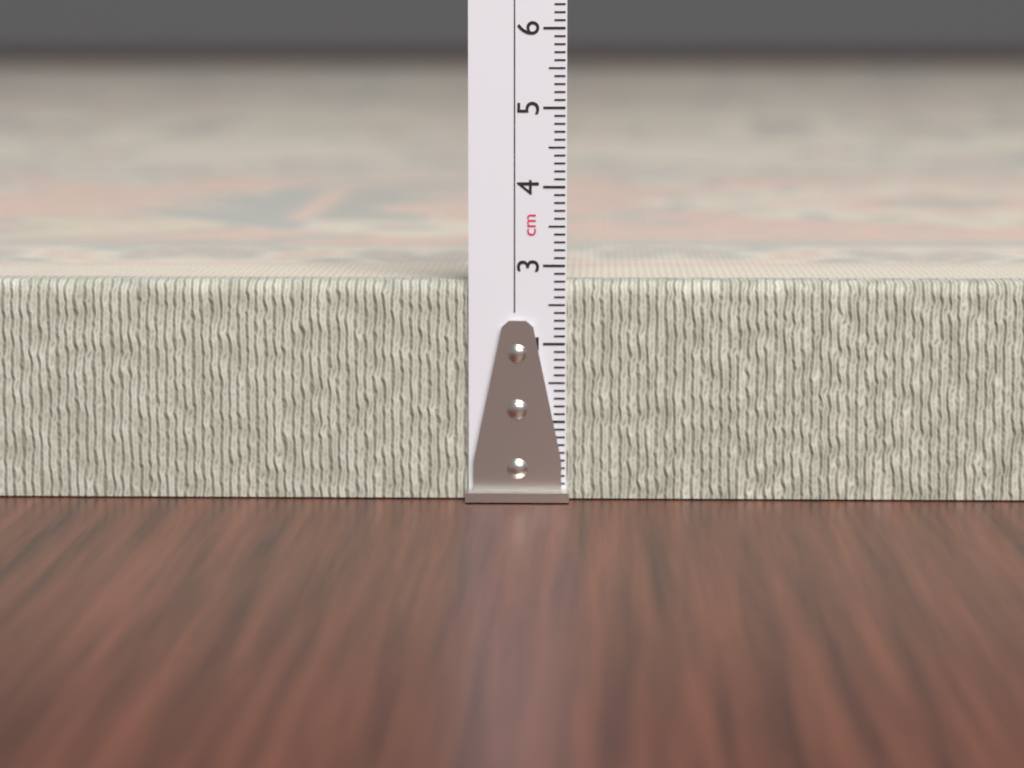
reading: 2.8 cm
